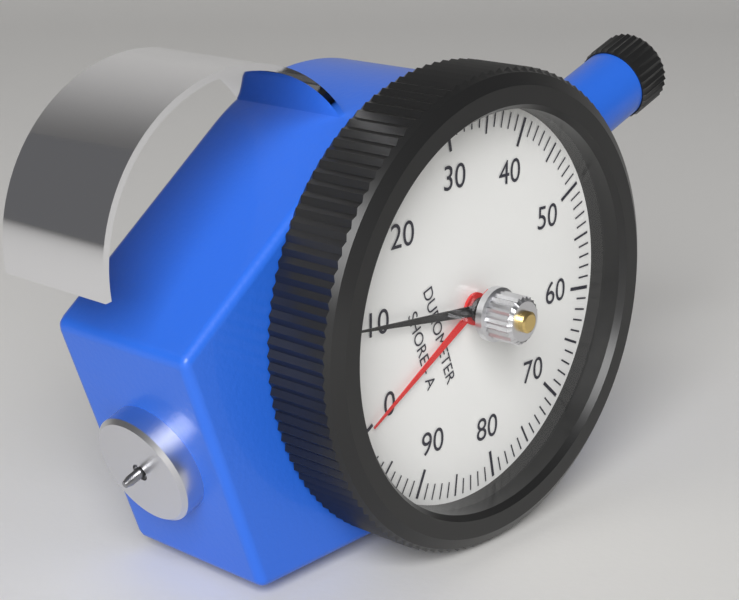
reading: 10 Shore A
